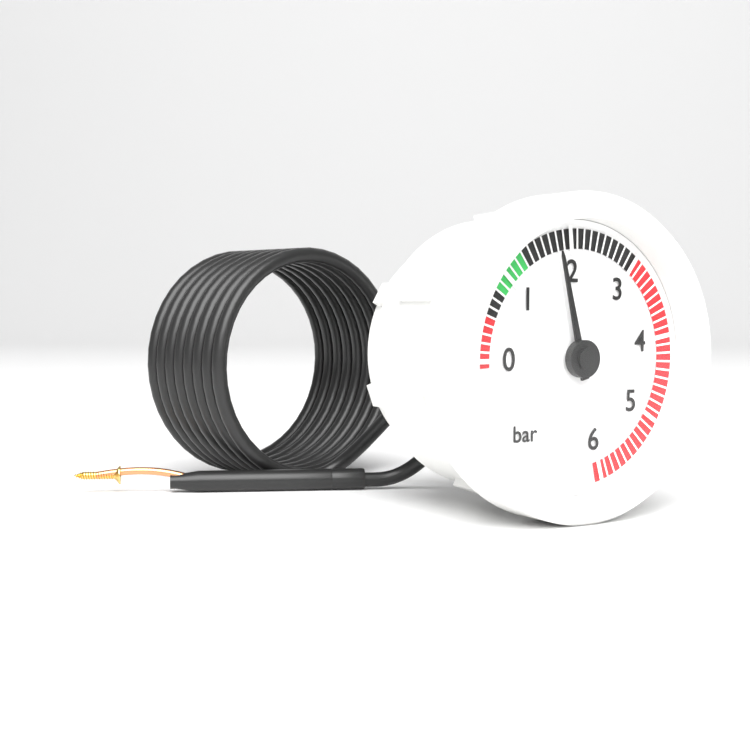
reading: 1.8 bar
